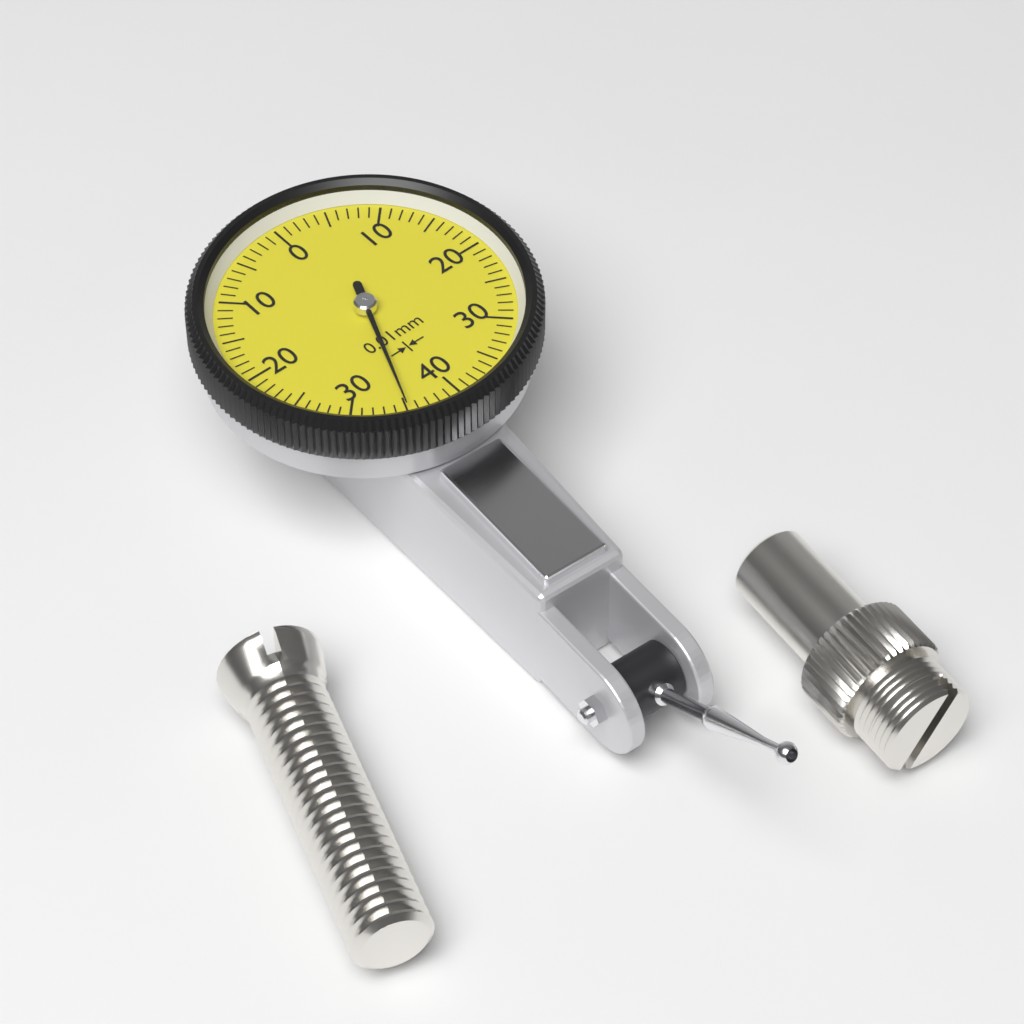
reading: 0.35 mm
